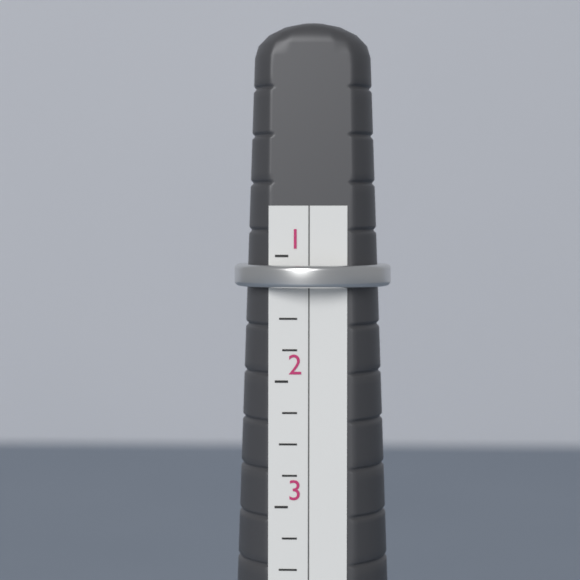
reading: 1.25 (no unit)
